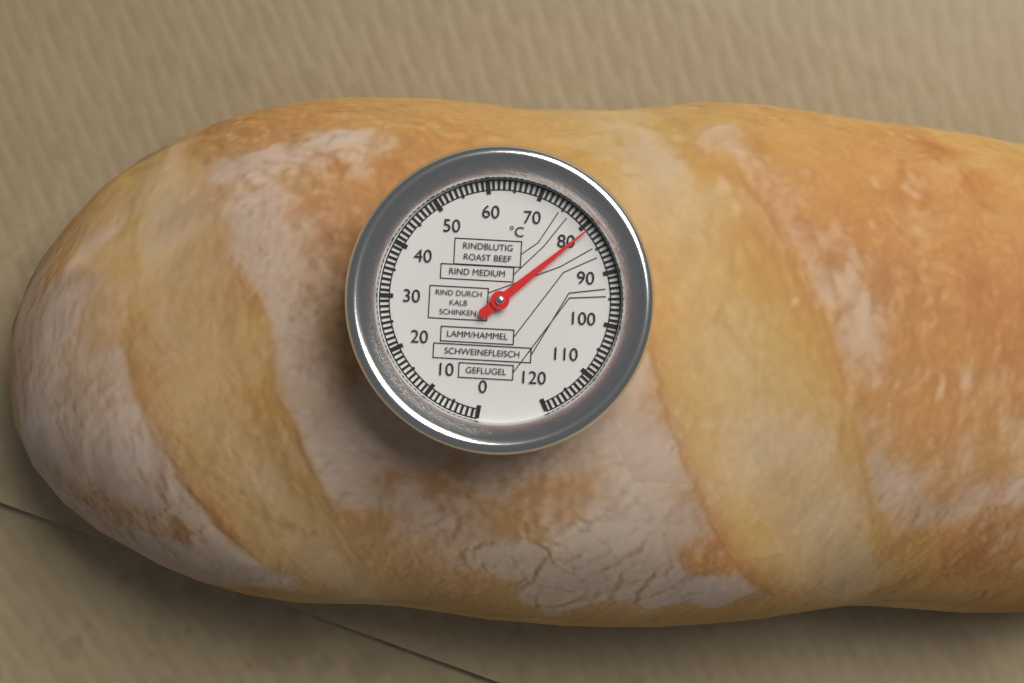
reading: 81 °C
